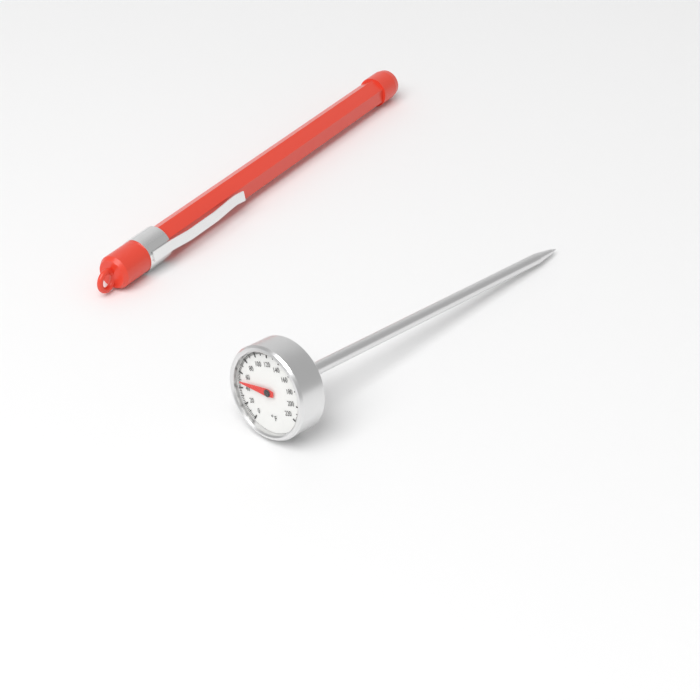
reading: 48 °F
